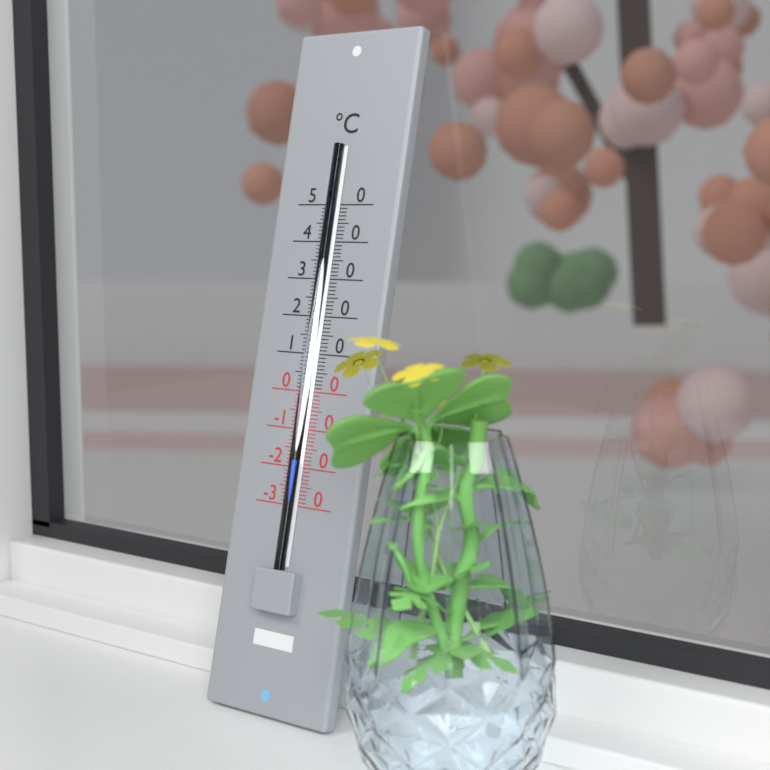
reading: -18 °C
